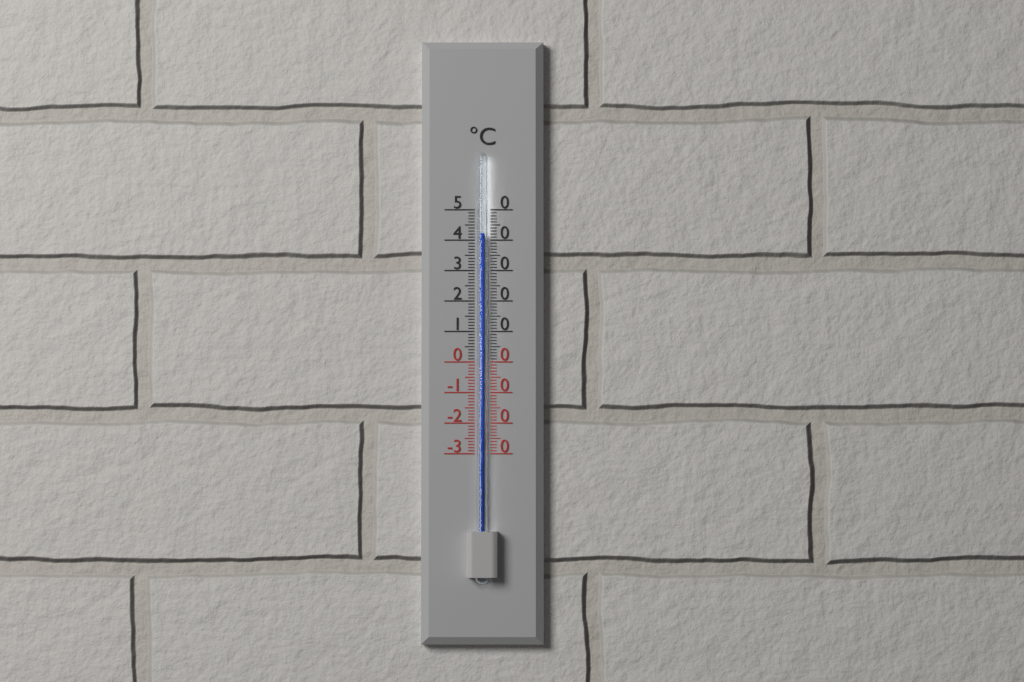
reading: 42 °C
